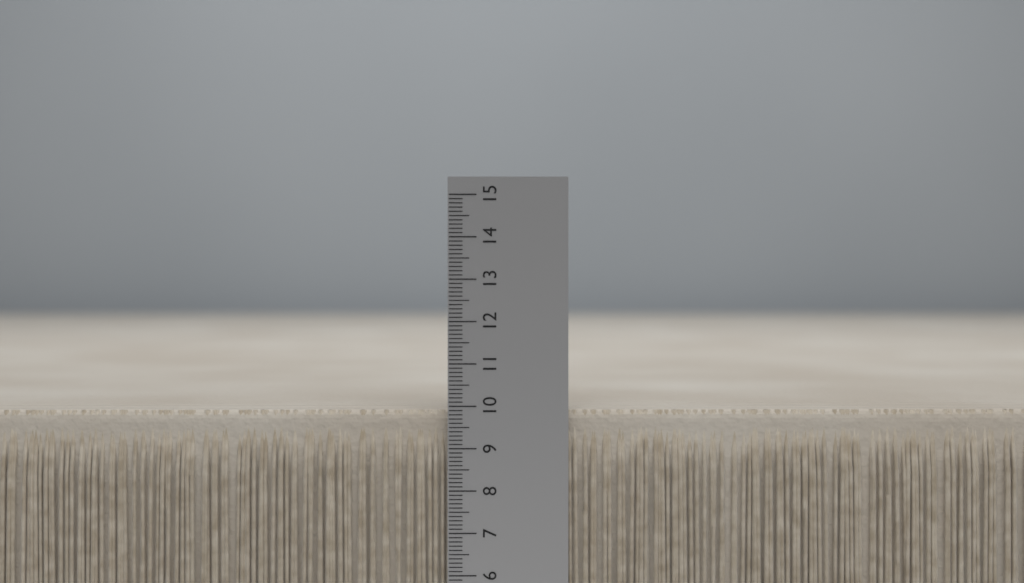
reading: 9.9 (no unit)
